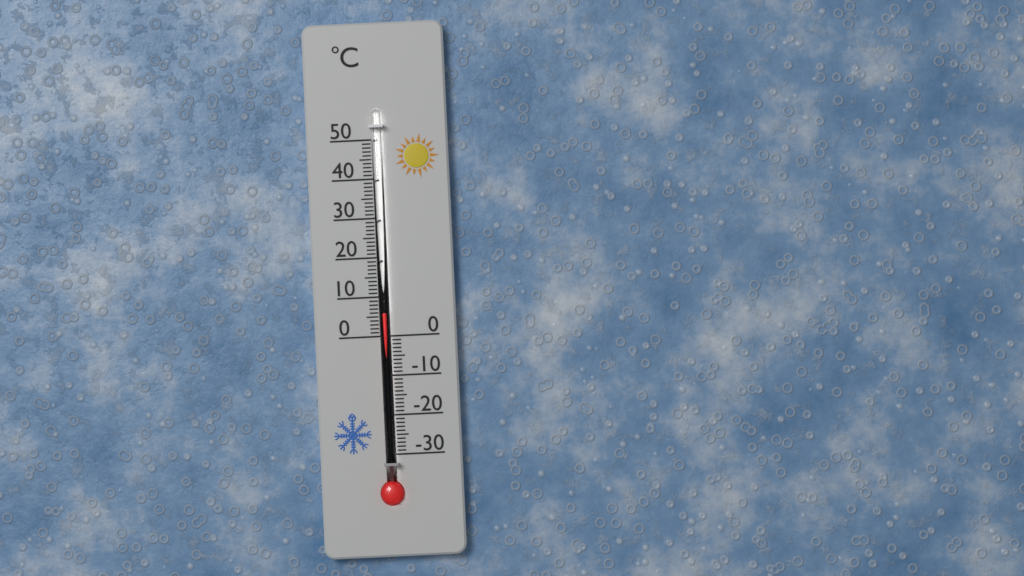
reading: 6 °C
